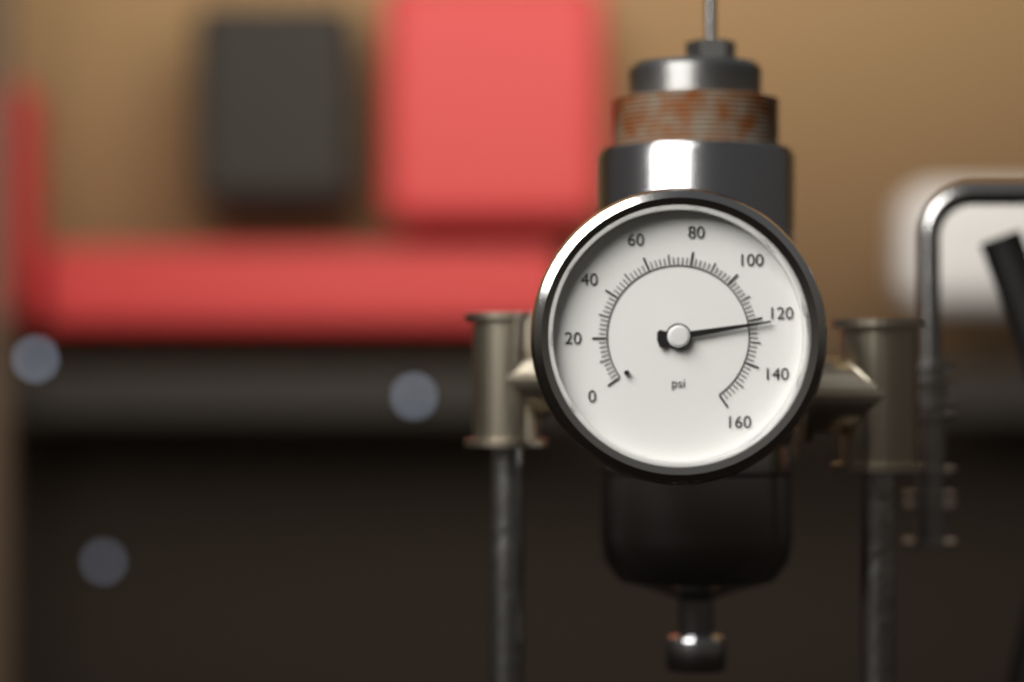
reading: 122 psi
